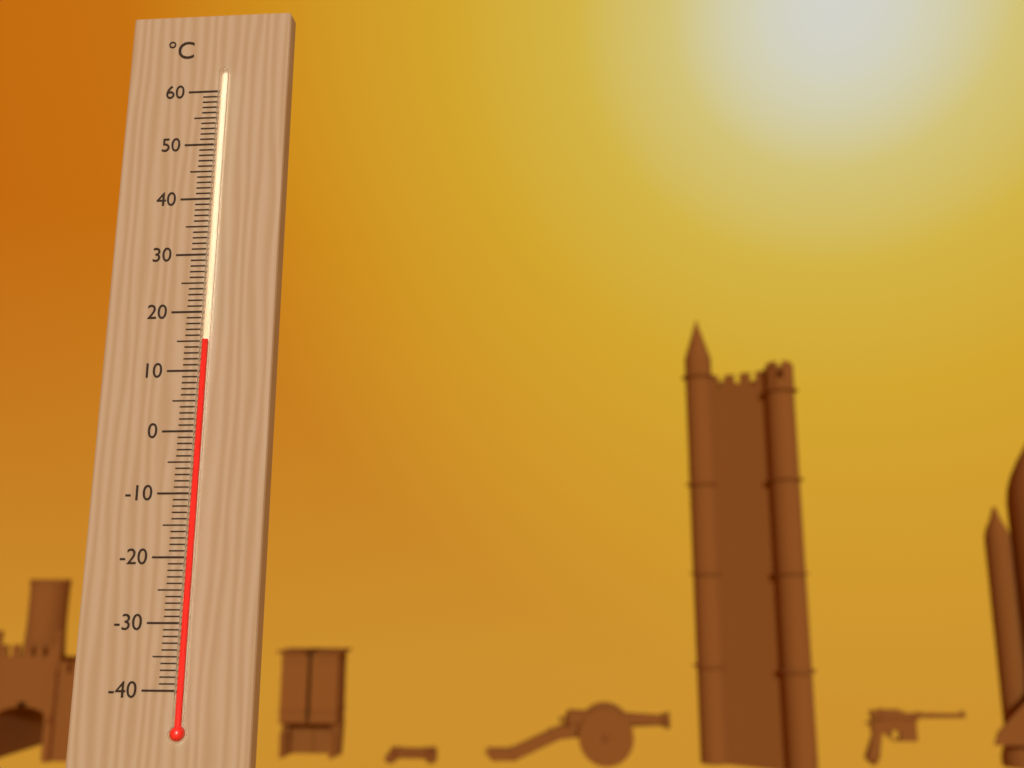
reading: 15 °C
